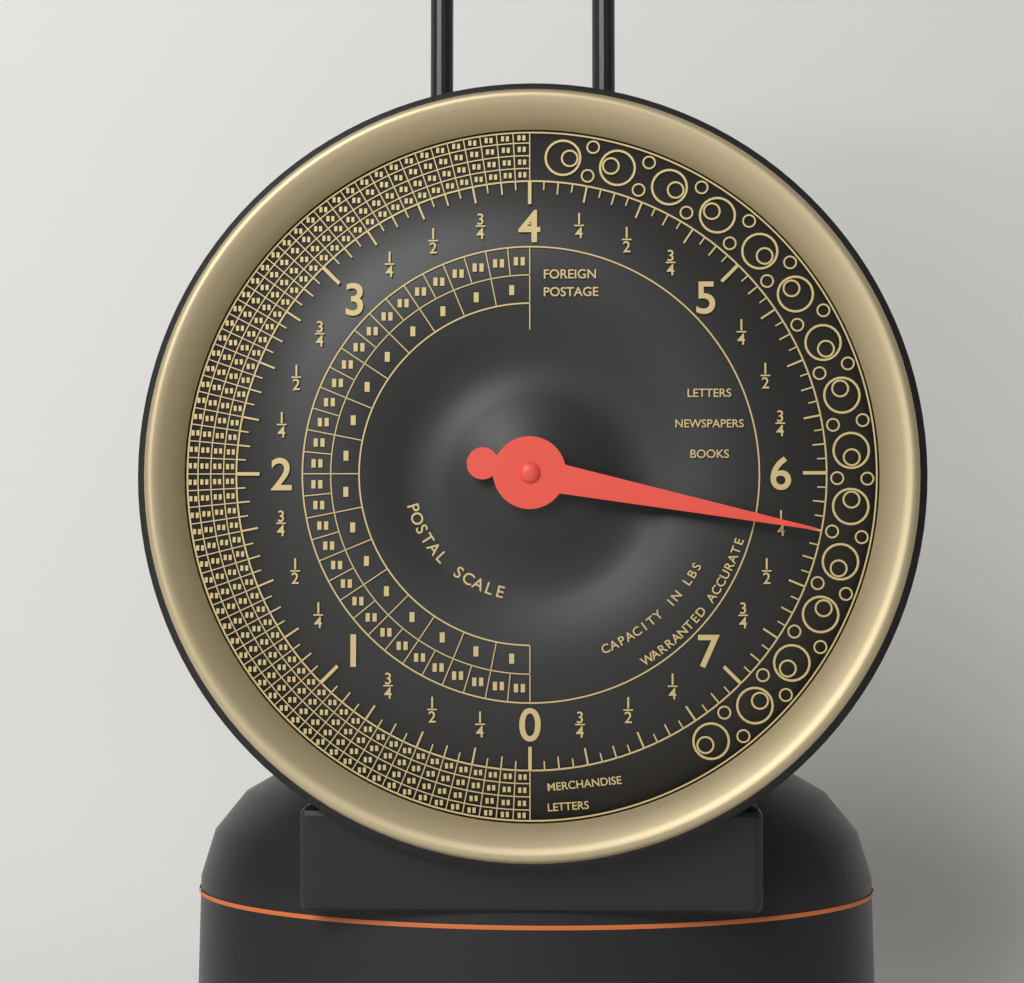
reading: 6.2500 lbs
